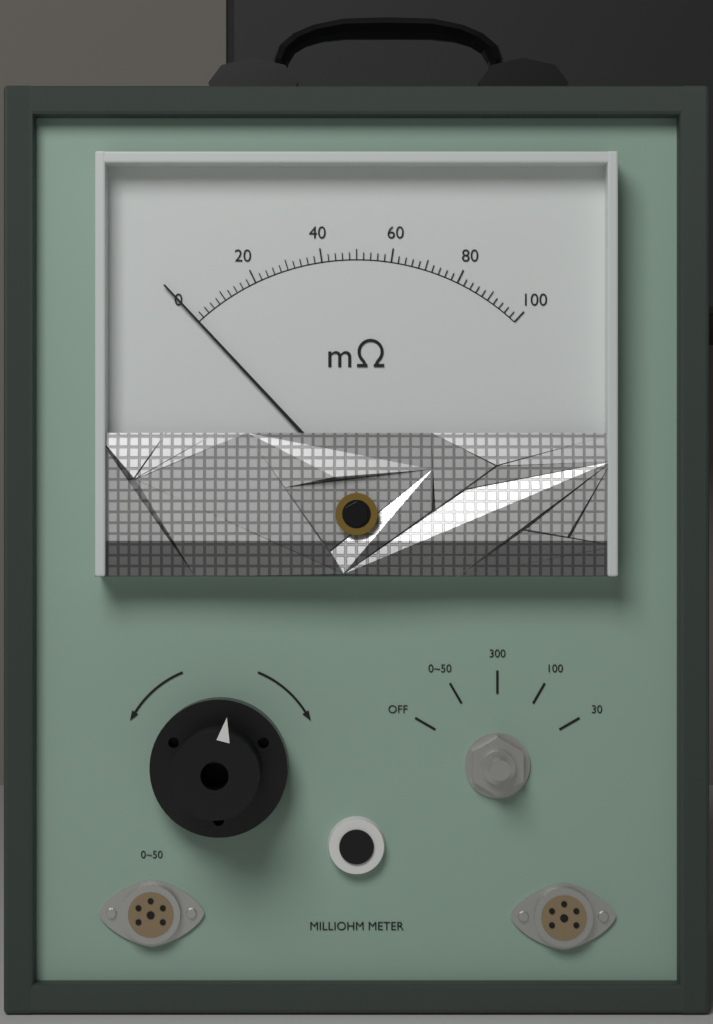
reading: 0 mΩ
